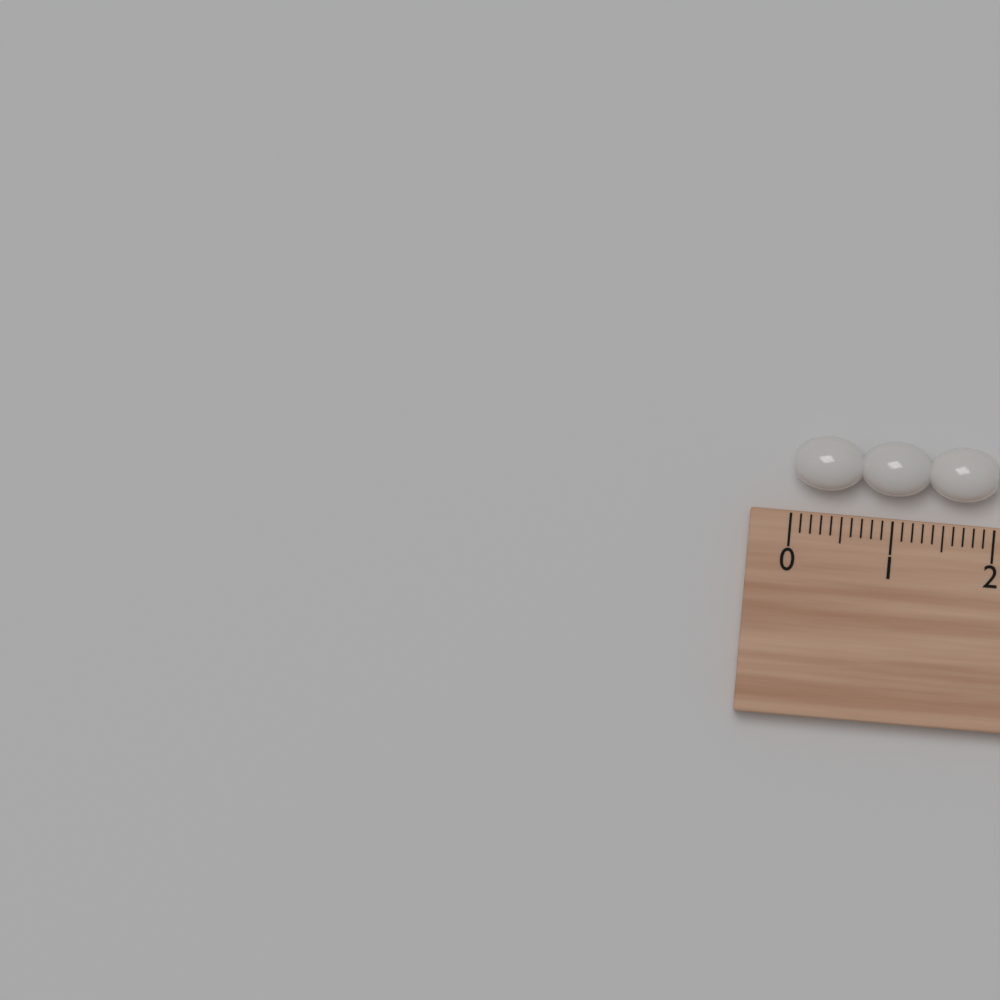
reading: 2.0 cm
